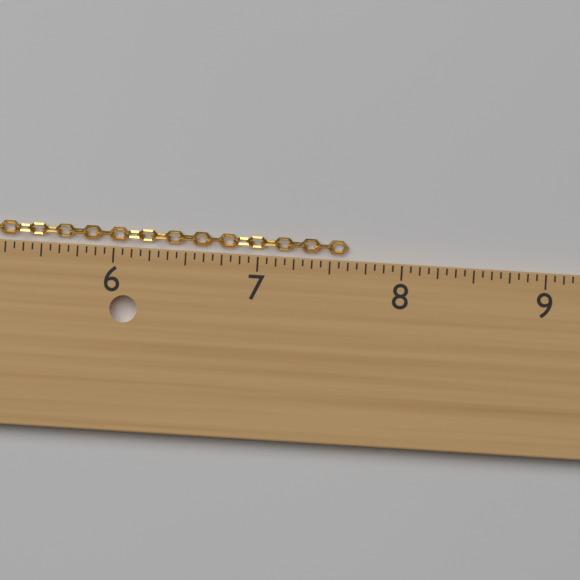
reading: 7.6250 in
